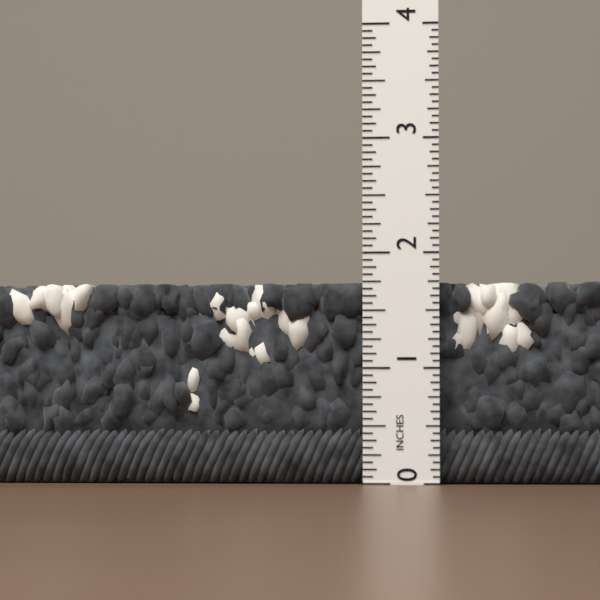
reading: 1.7500 in
